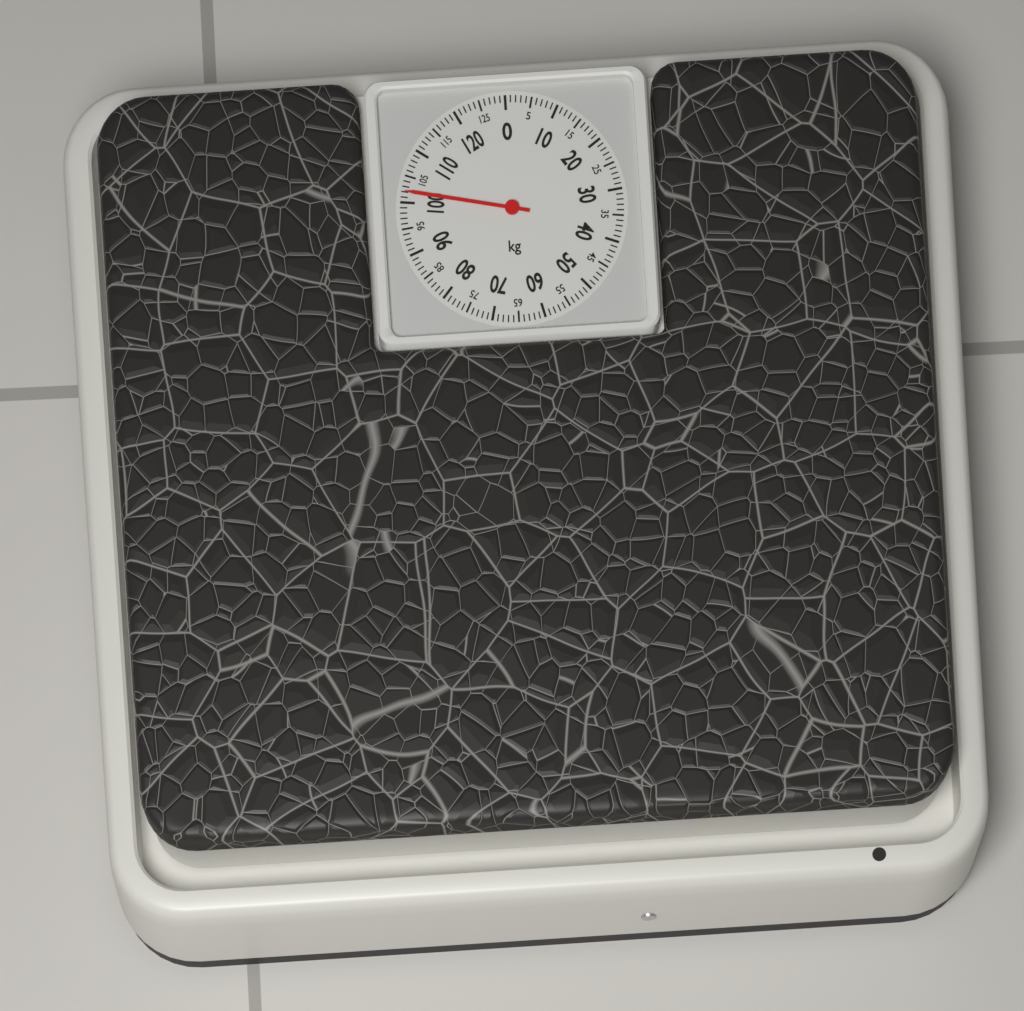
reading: 102 kg
